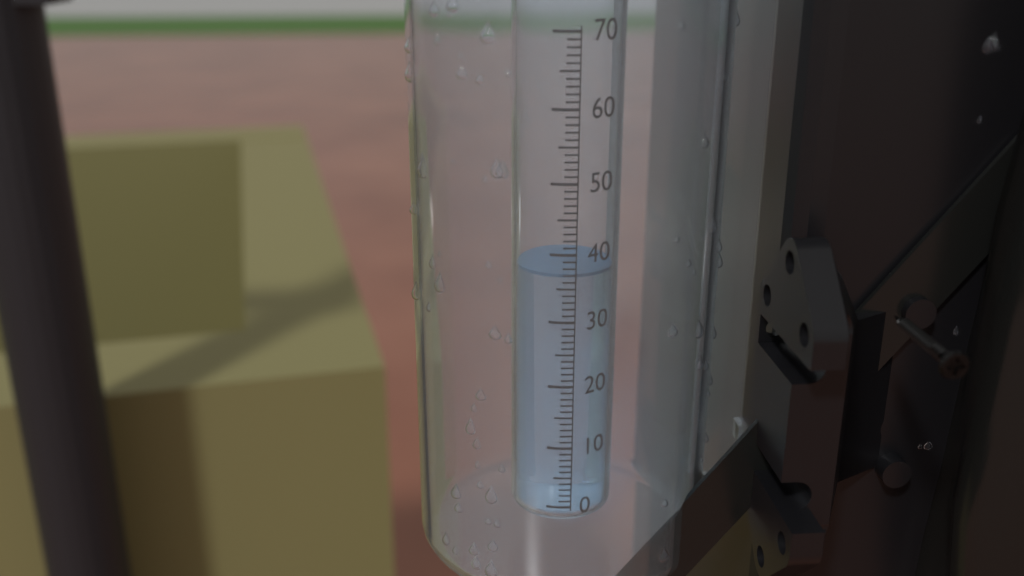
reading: 37 (no unit)
